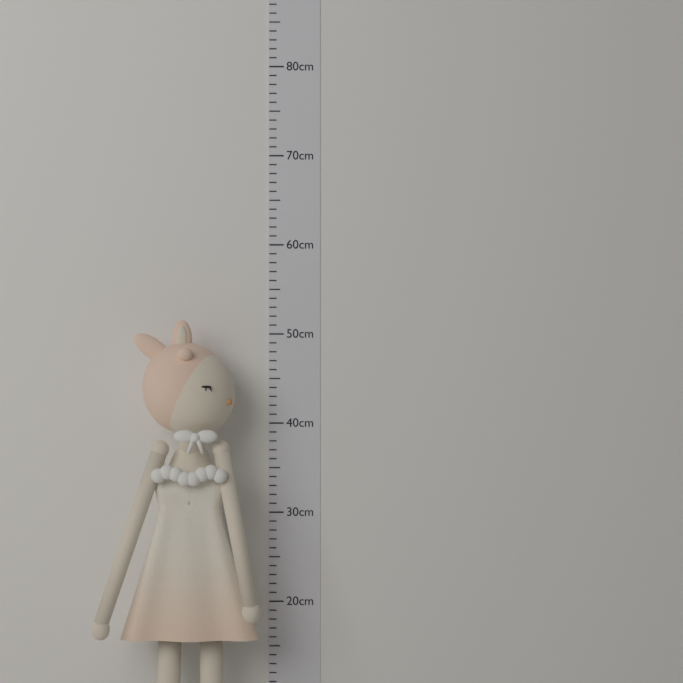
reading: 51.5 cm
